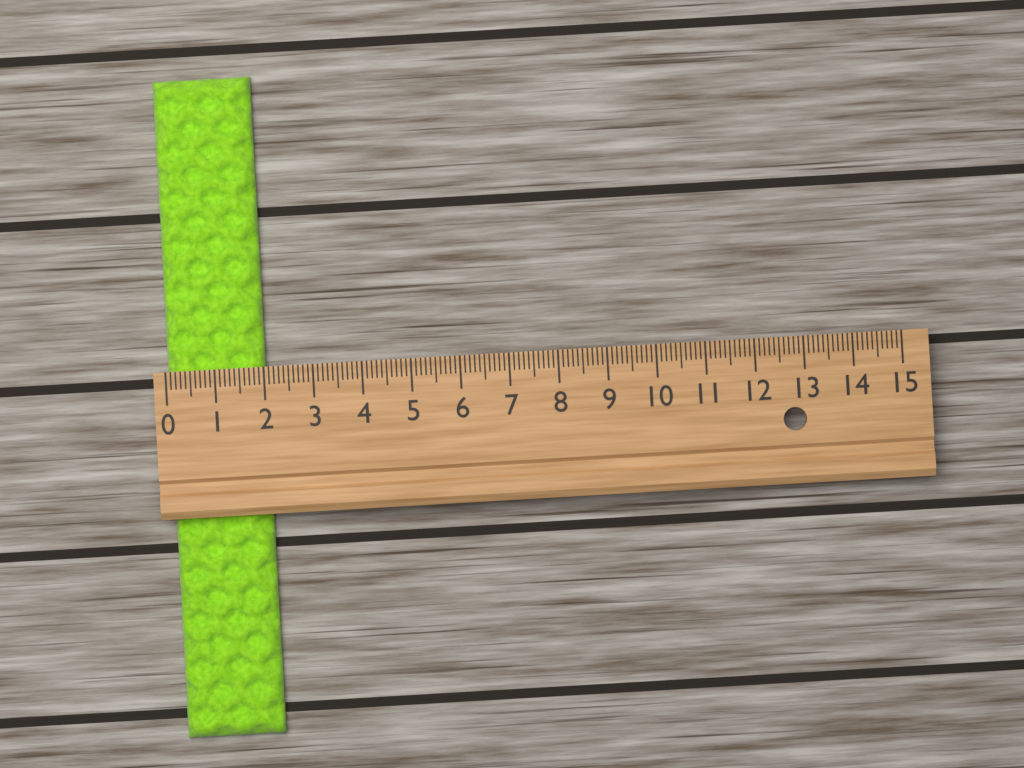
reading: 2.0 (no unit)
